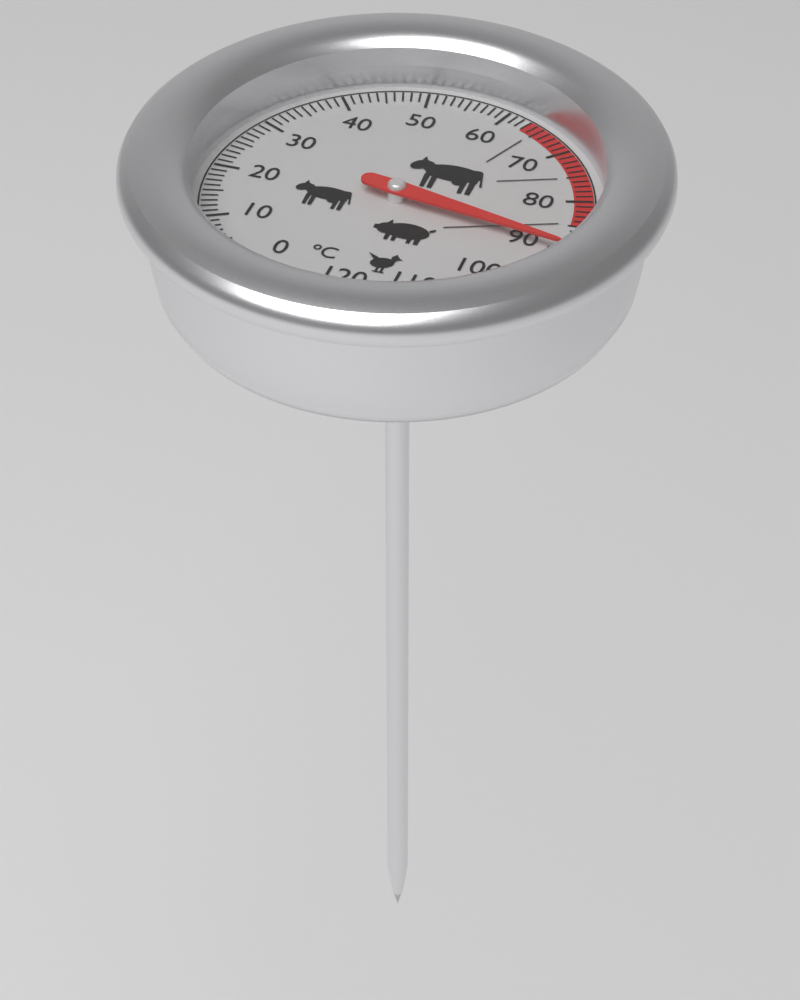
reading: 90 °C
